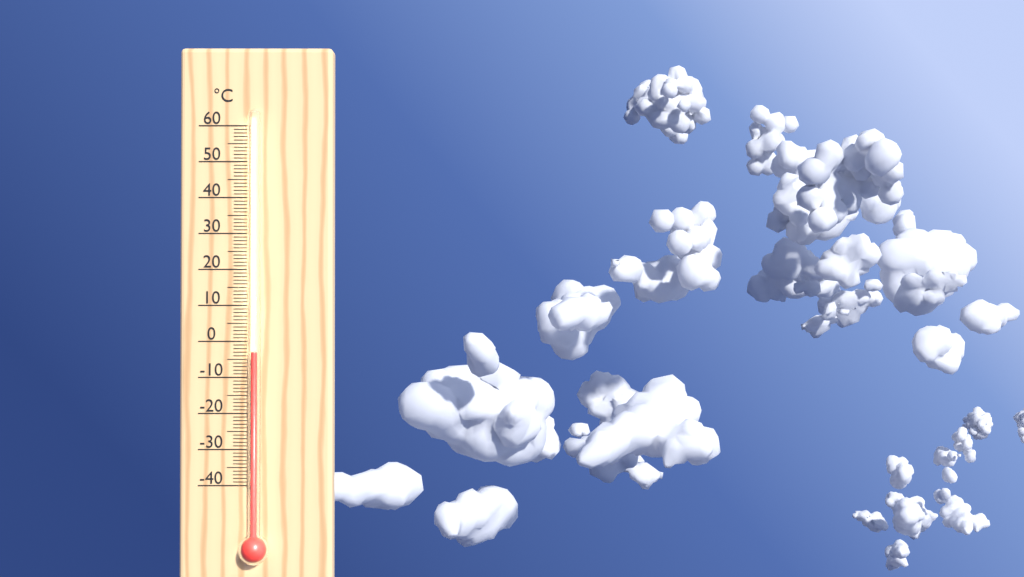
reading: -3 °C
